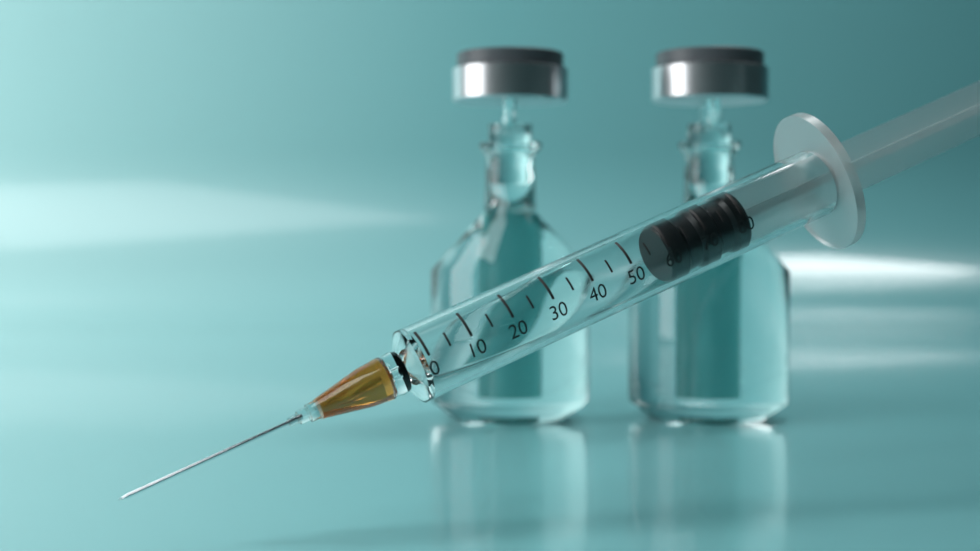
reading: 60 (no unit)
